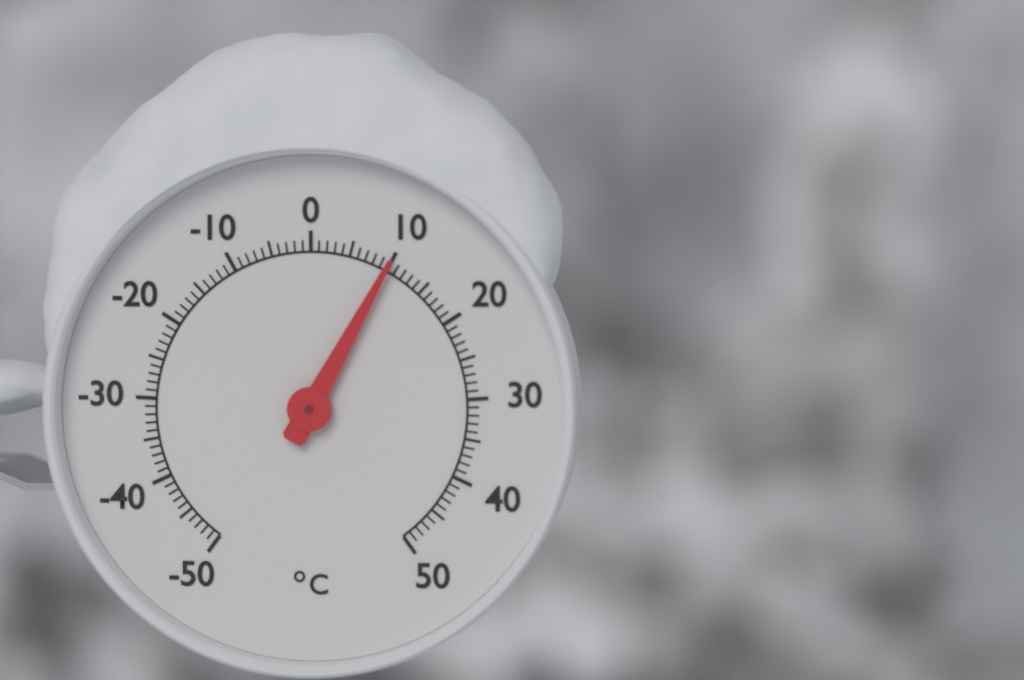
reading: 10 °C
